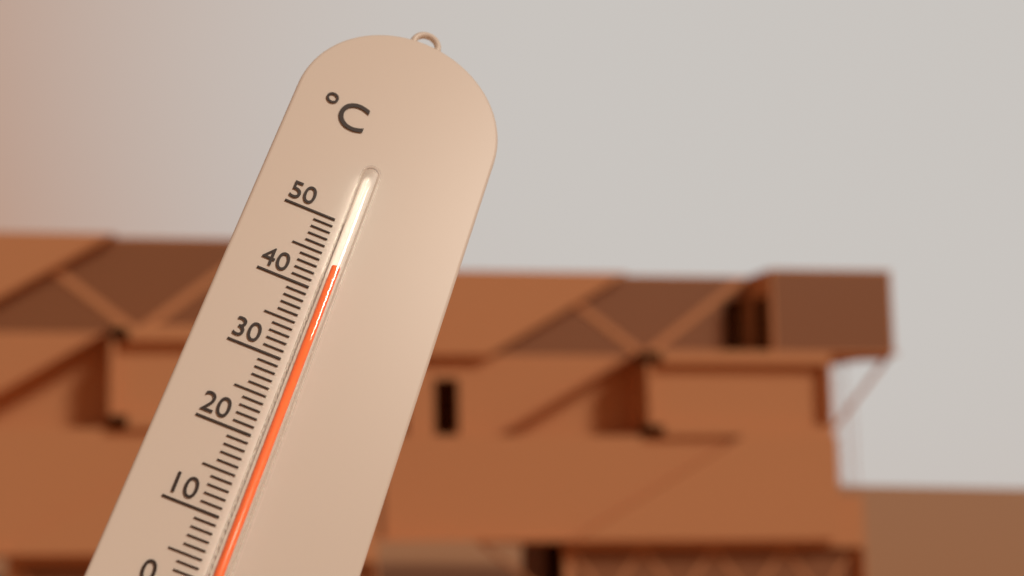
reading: 43 °C
